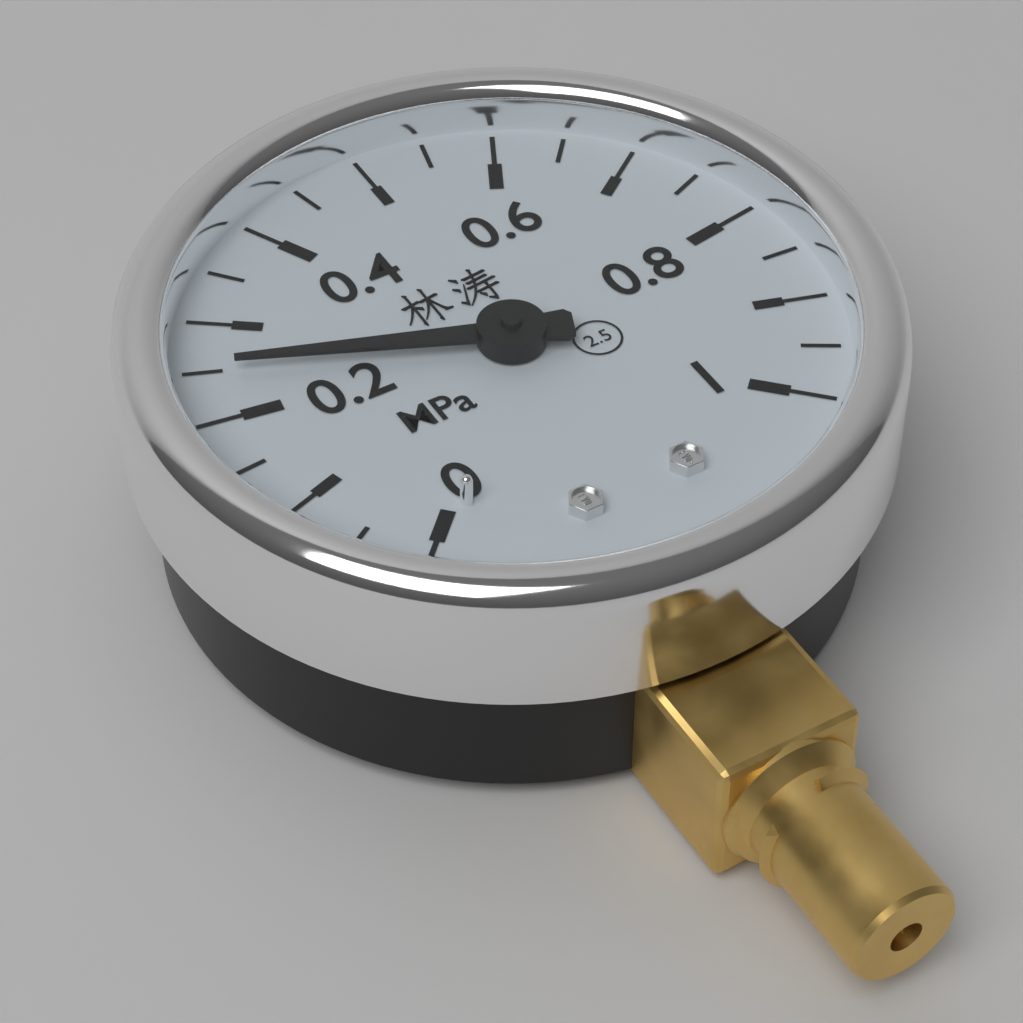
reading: 0.25 MPa
